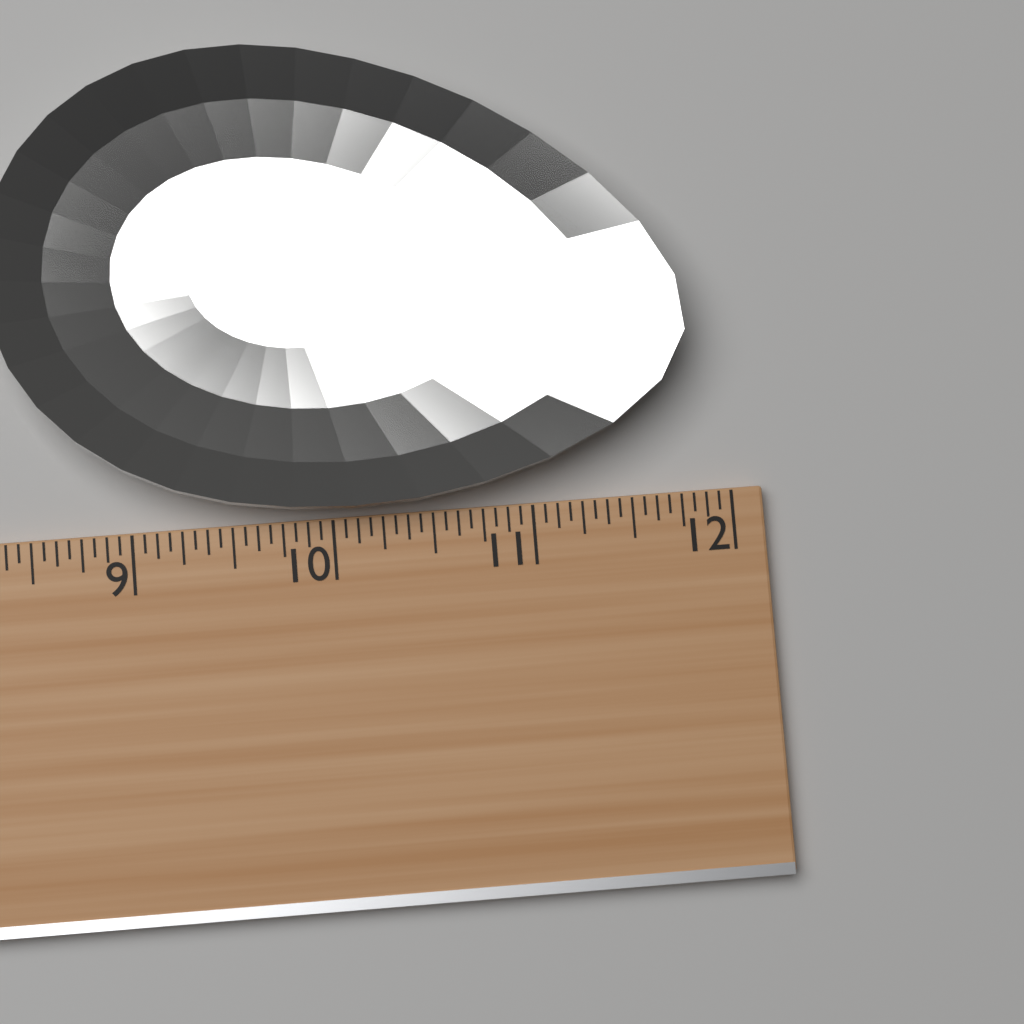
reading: 11.8125 (no unit)
